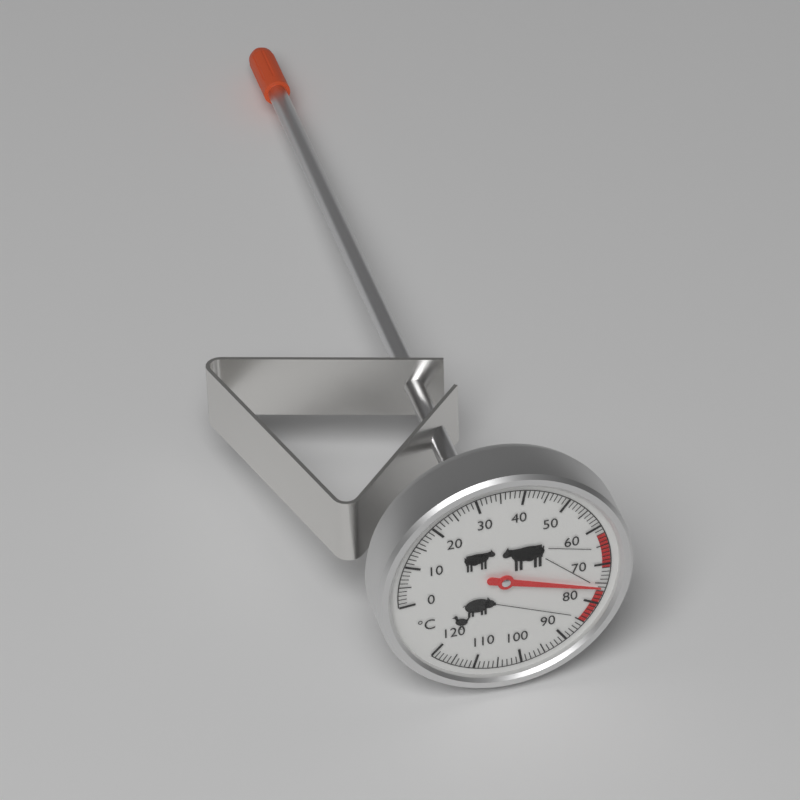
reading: 76 °C
